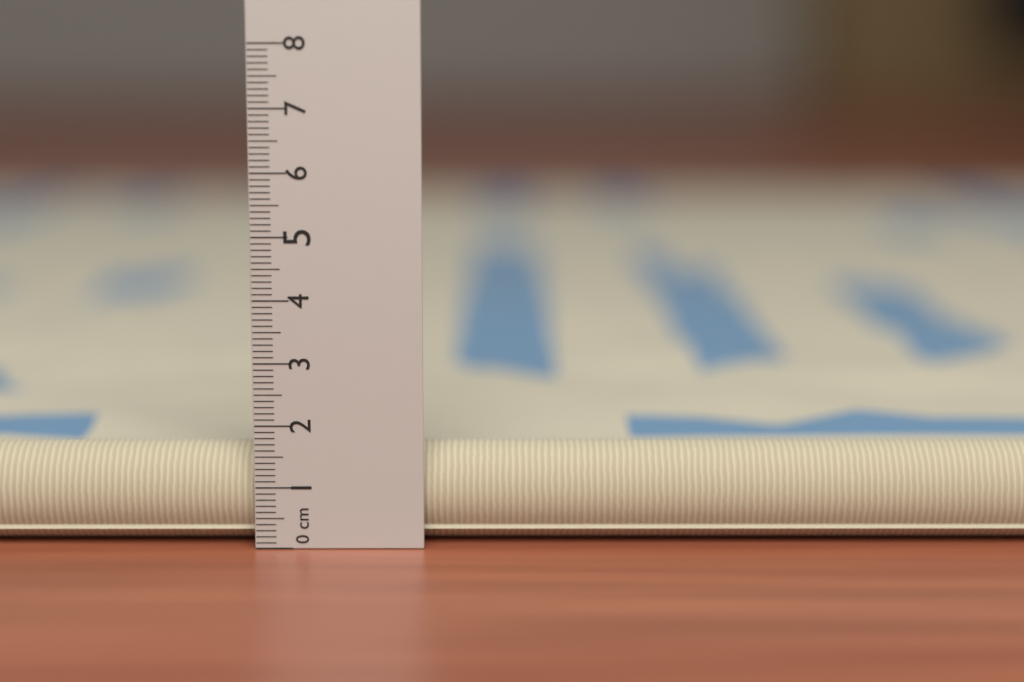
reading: 1.6 cm
